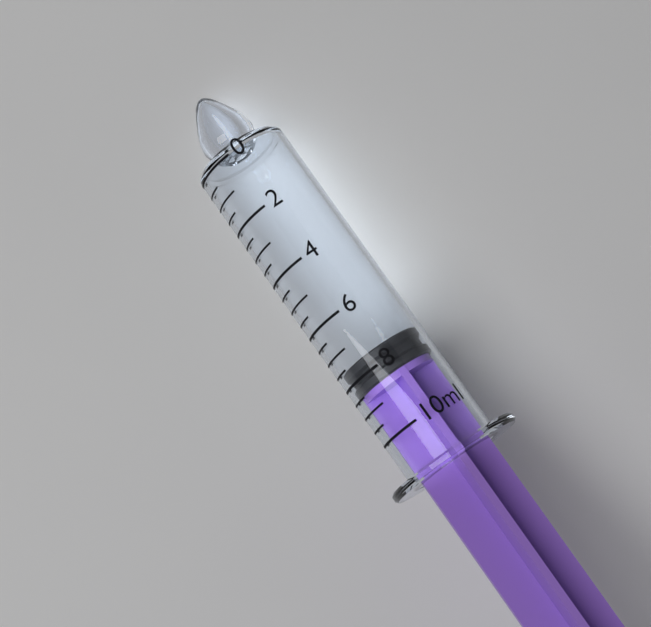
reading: 7.5 ml
